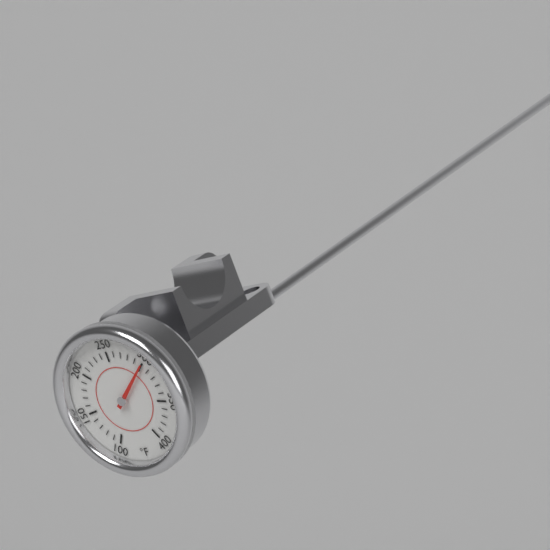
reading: 300 °F
